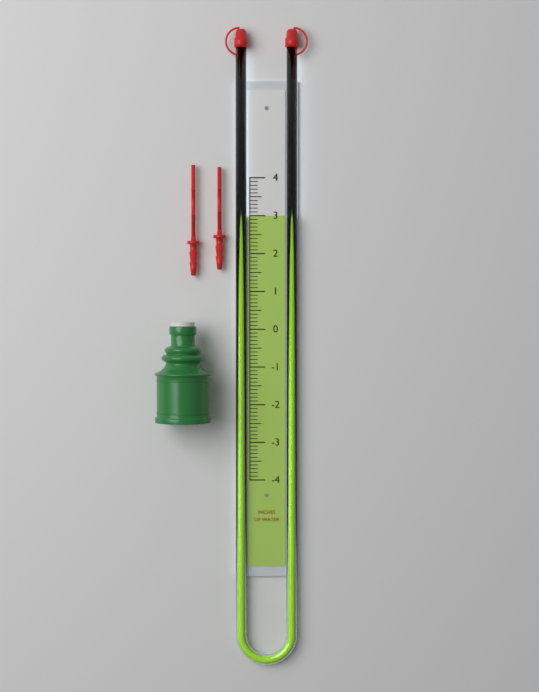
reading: 3.0 in
